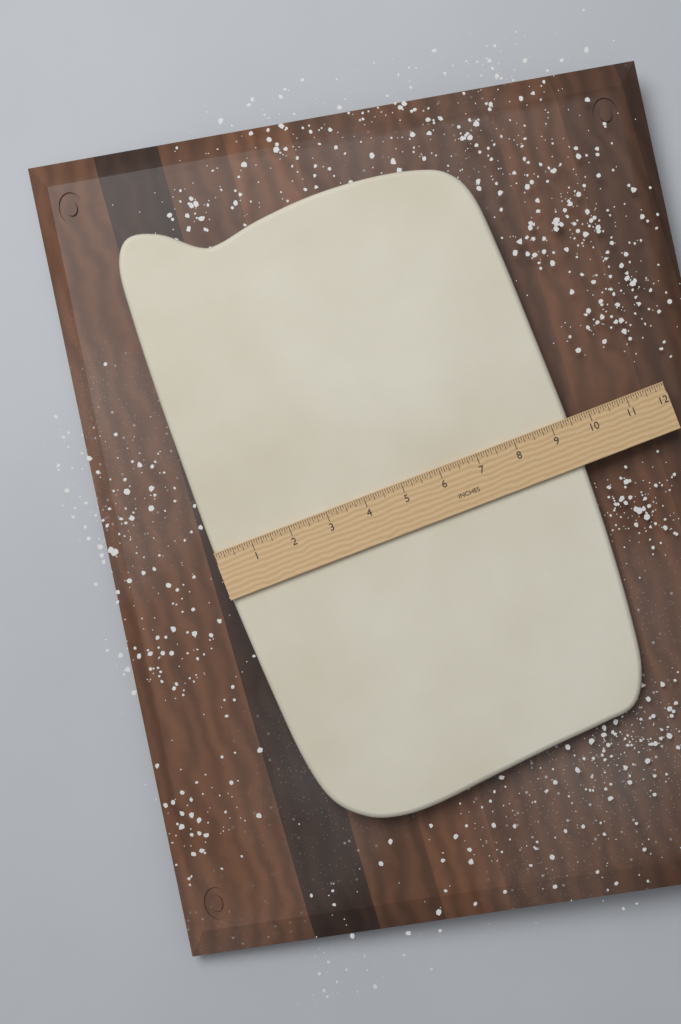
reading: 9.5000 in
